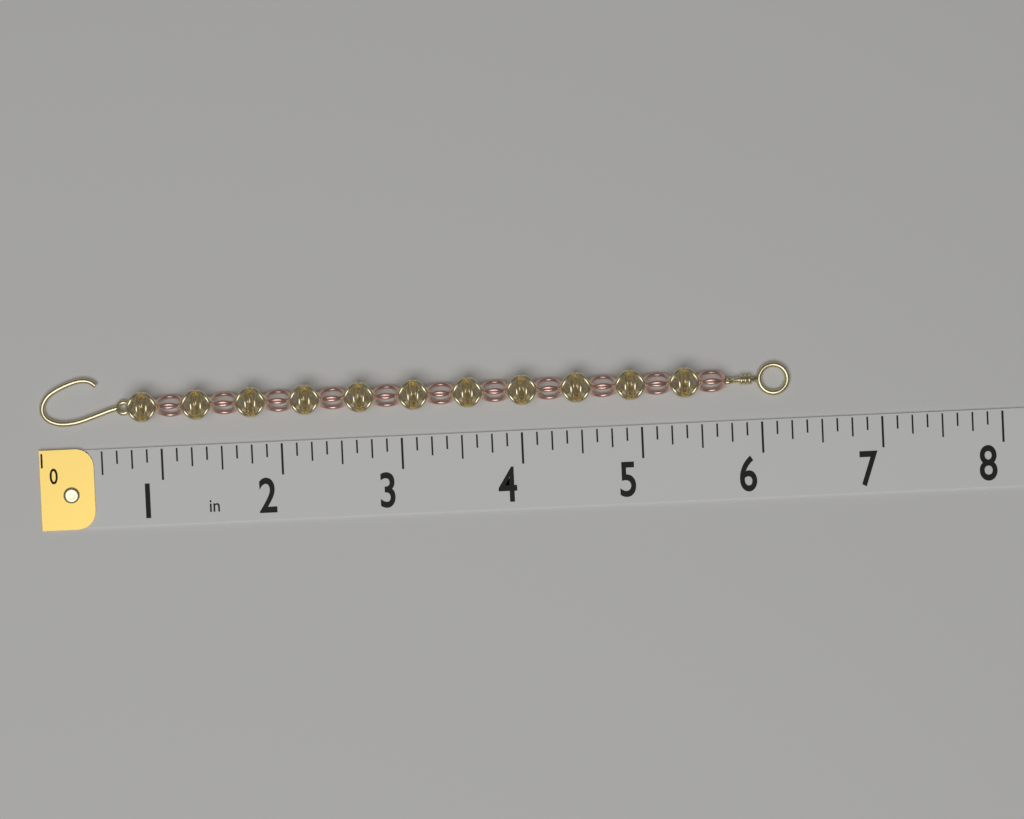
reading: 6.250 in
